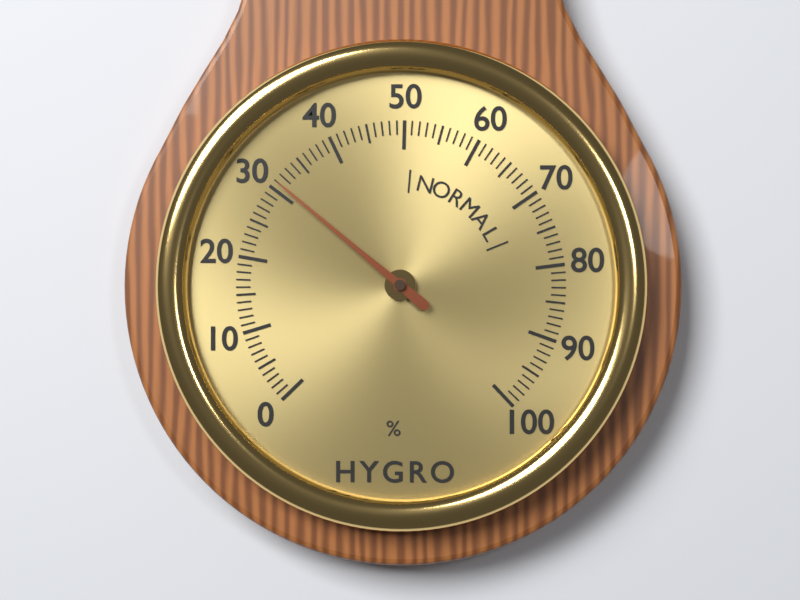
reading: 31 %
